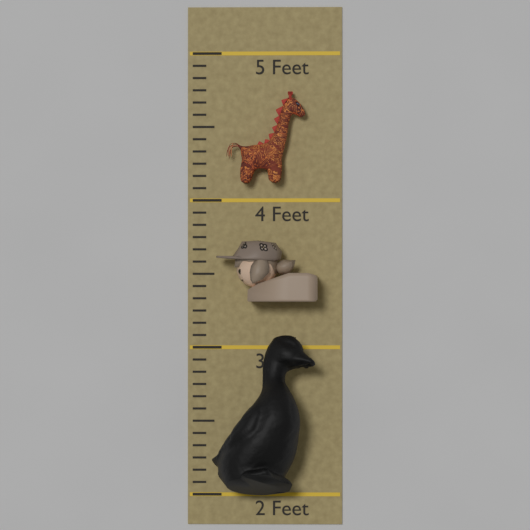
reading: 3.083333 Feet
